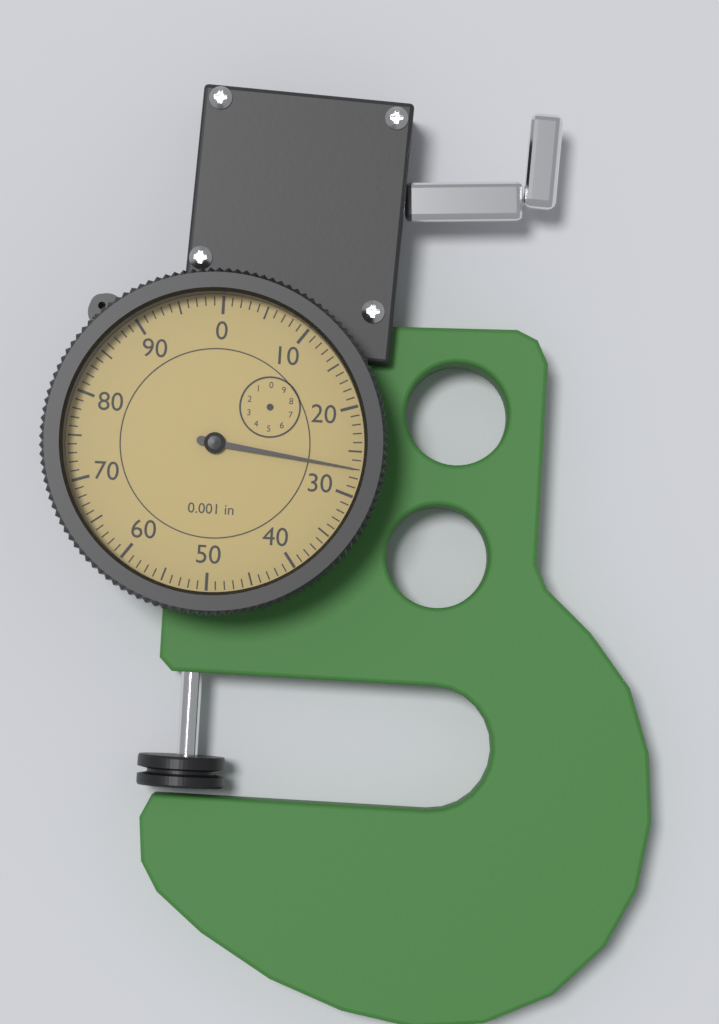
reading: 27 0.001 in
